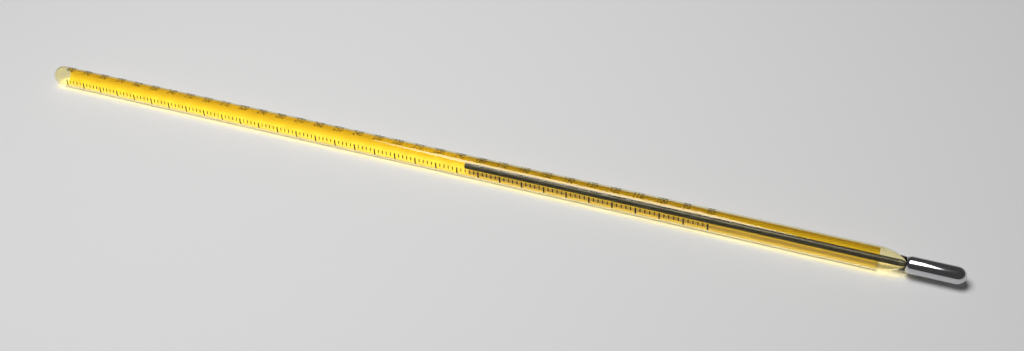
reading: 188 (no unit)
